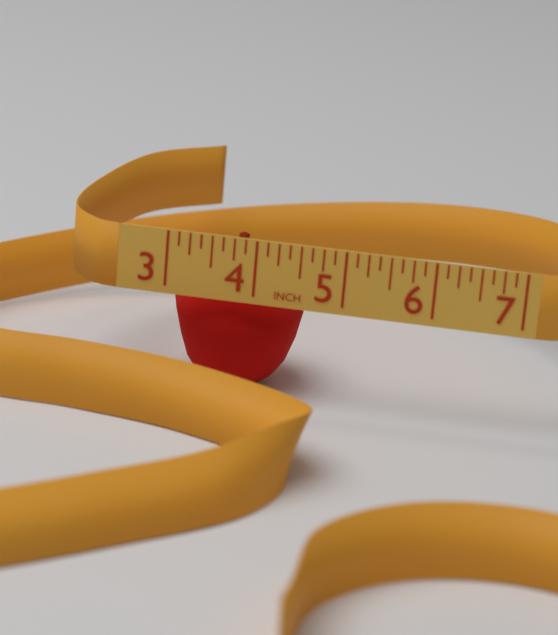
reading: 4.500 in
